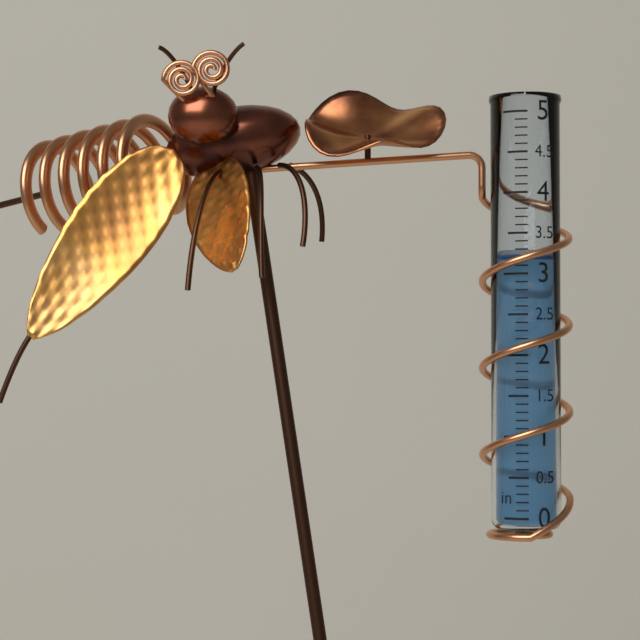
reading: 3.2 in
